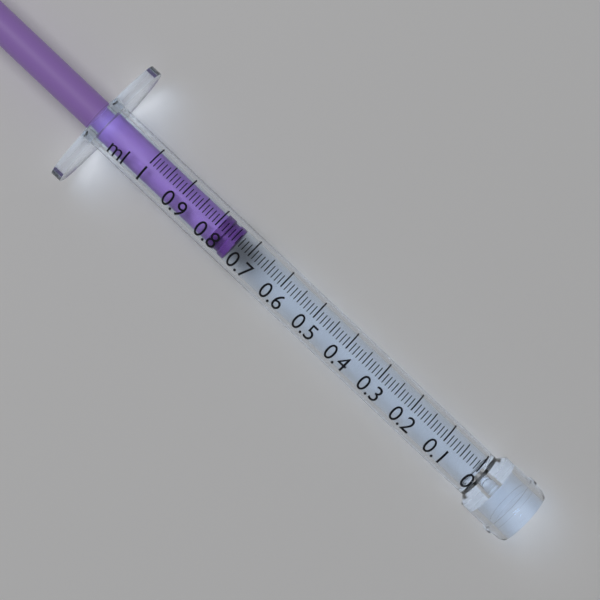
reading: 0.74 ml
